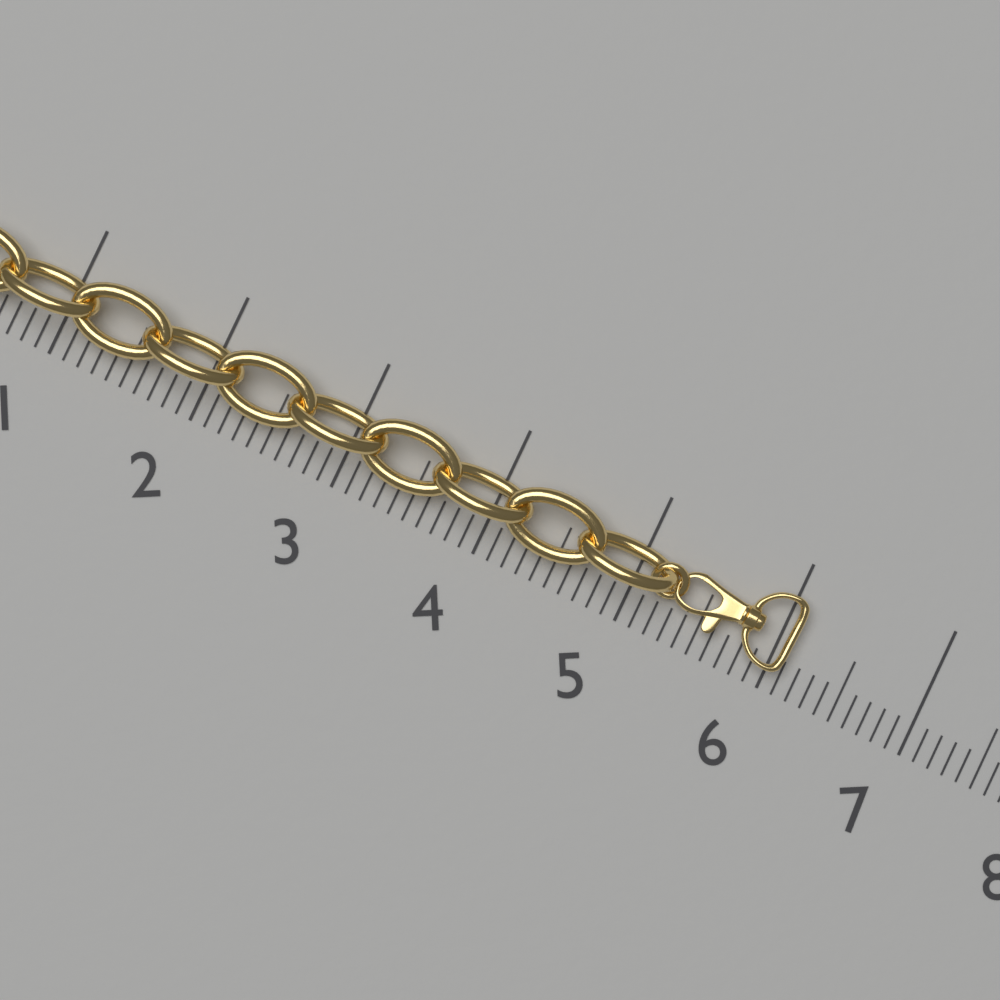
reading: 6.1 (no unit)
